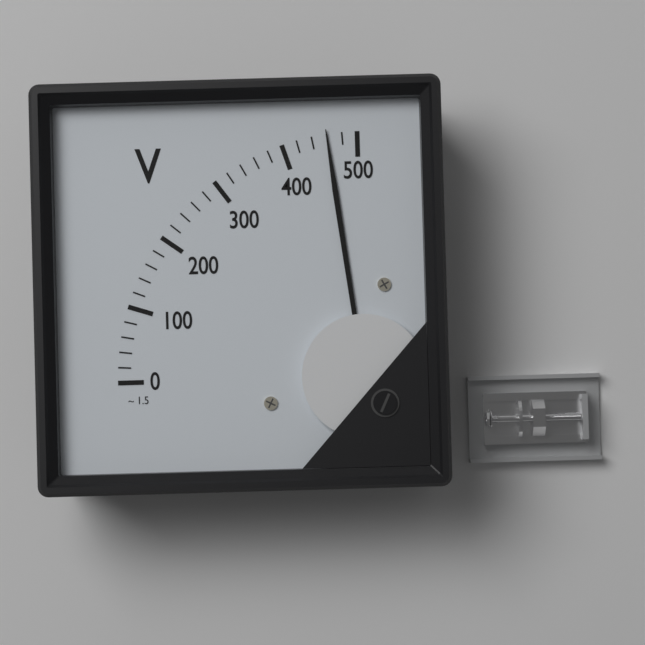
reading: 460 V
